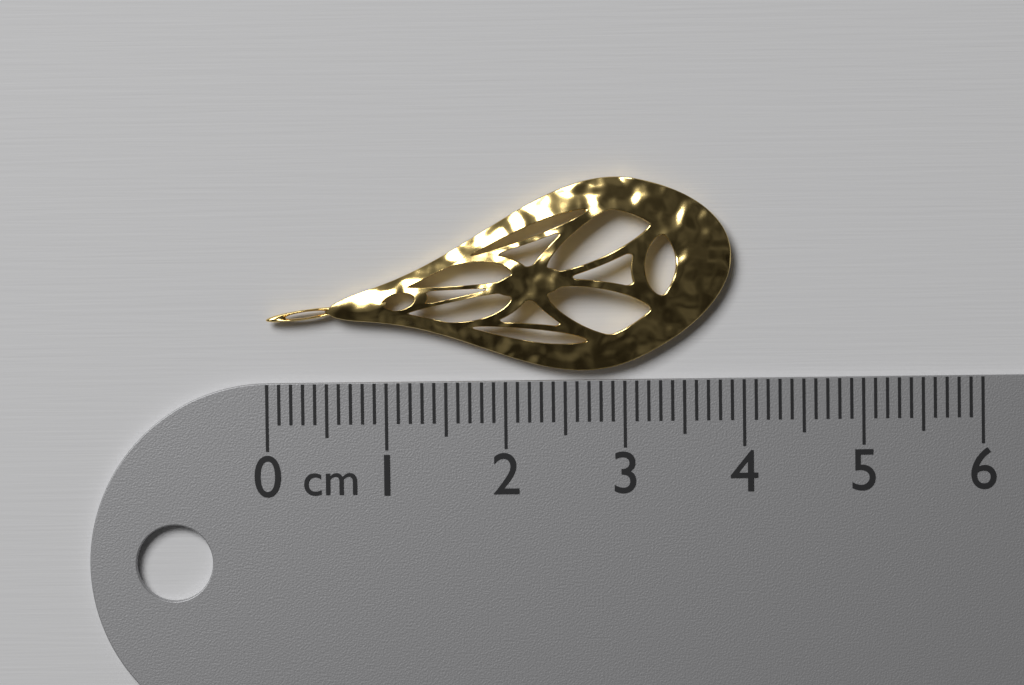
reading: 3.9 cm
